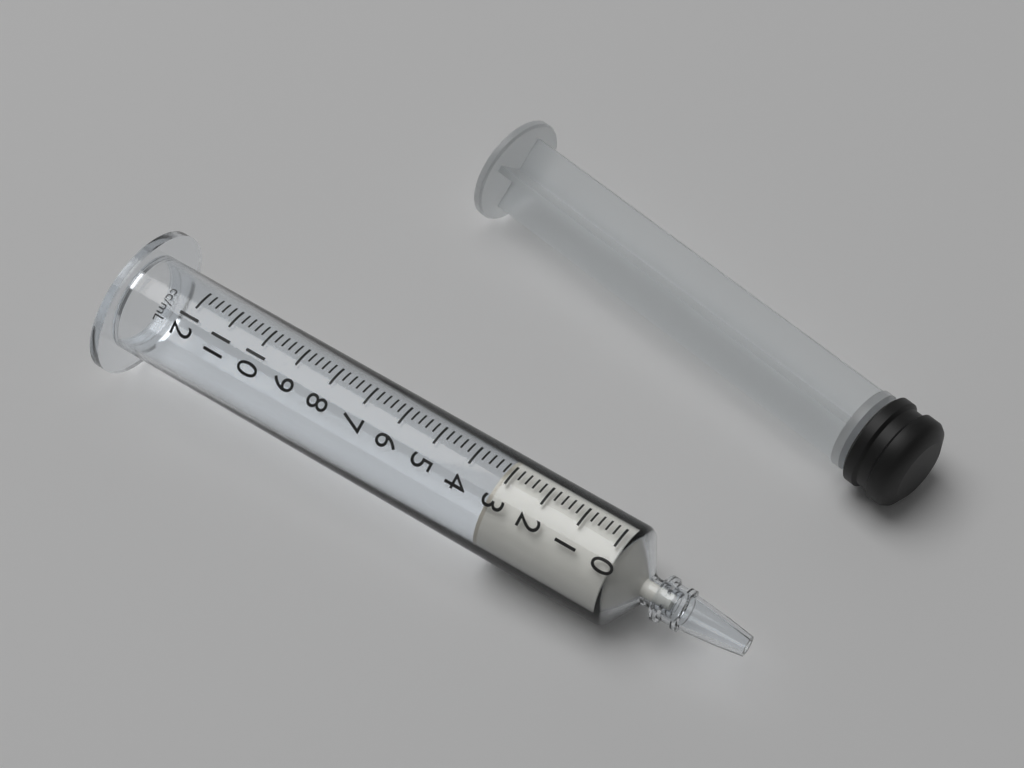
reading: 3.2 ml
